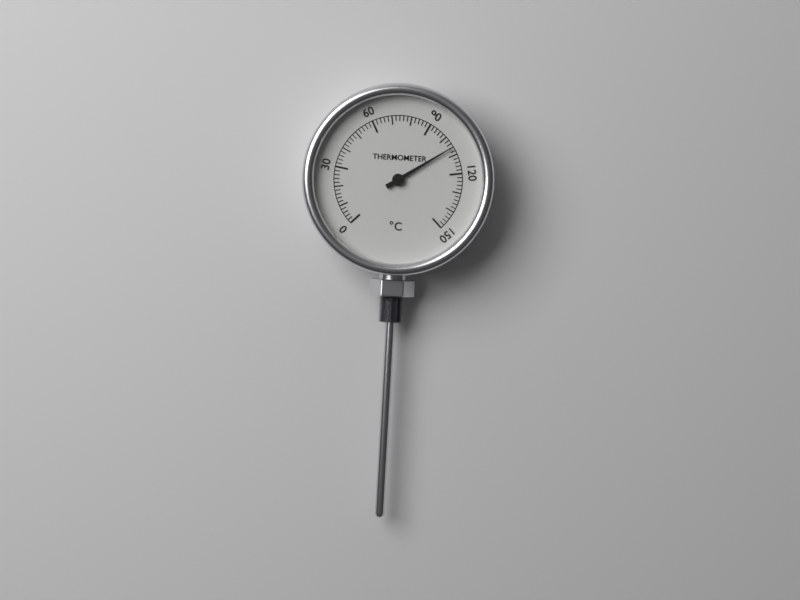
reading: 106 °C
